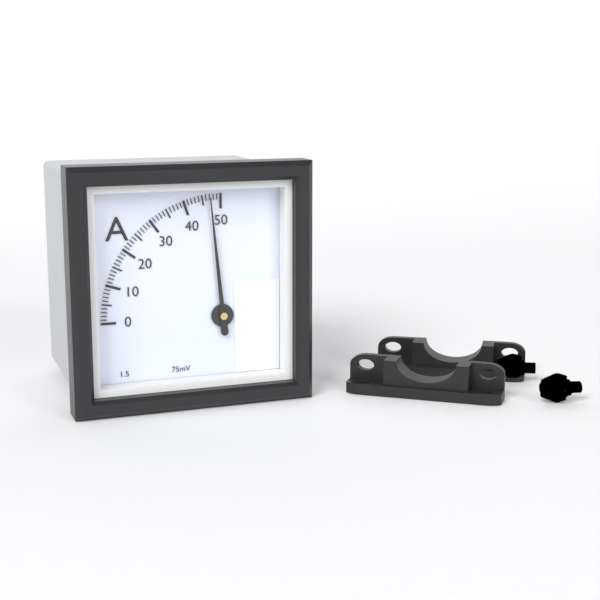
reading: 47 A
